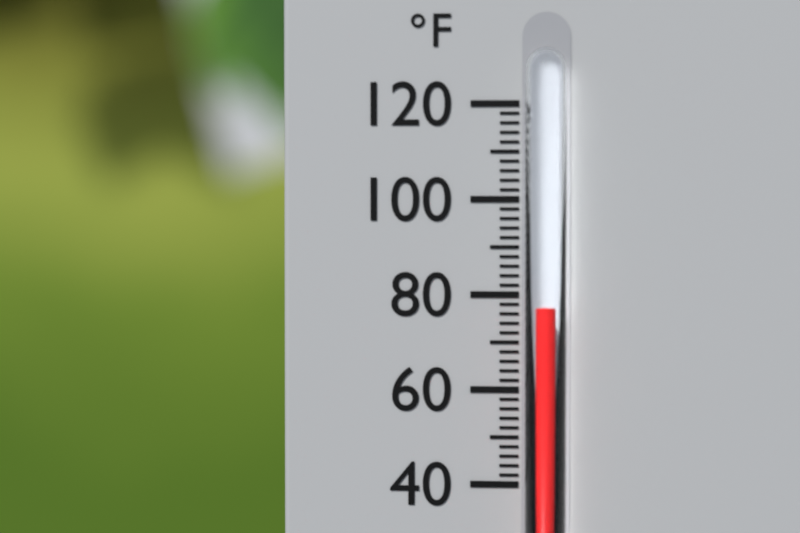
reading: 78 °F
